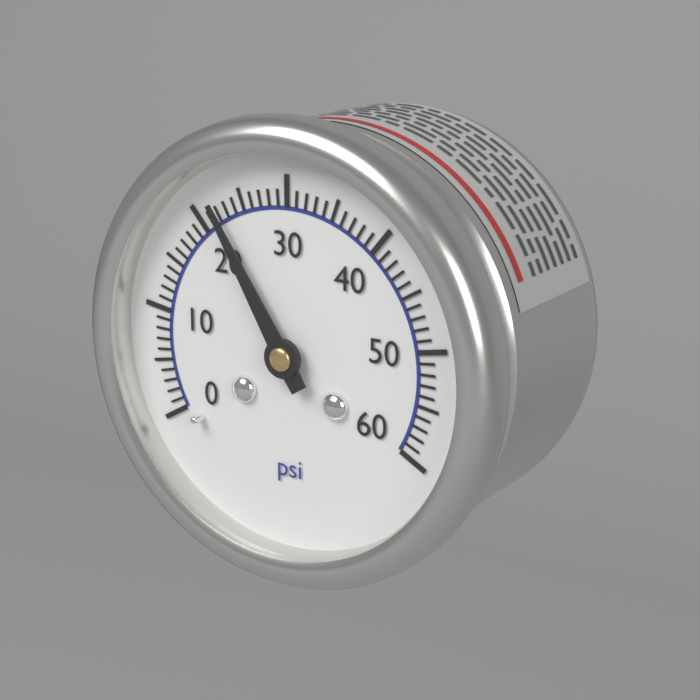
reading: 22 psi
